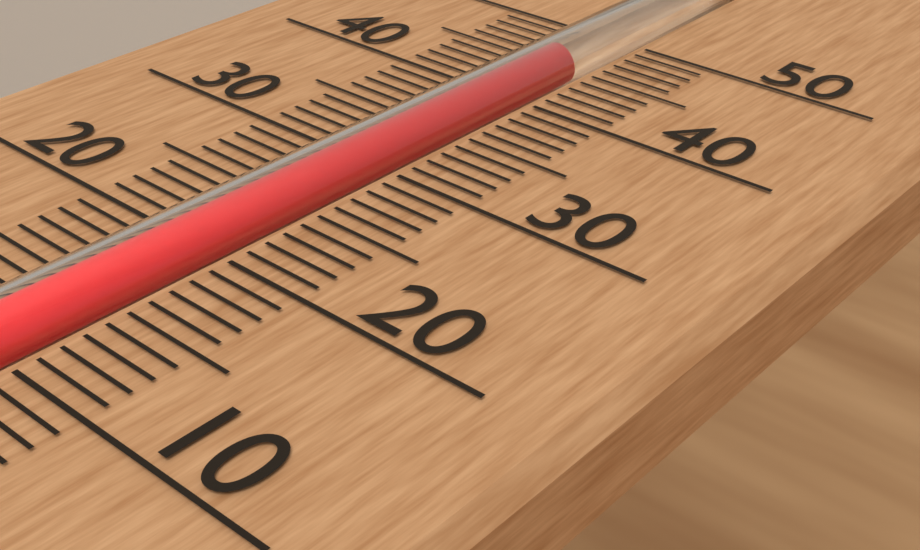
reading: 45 (no unit)
